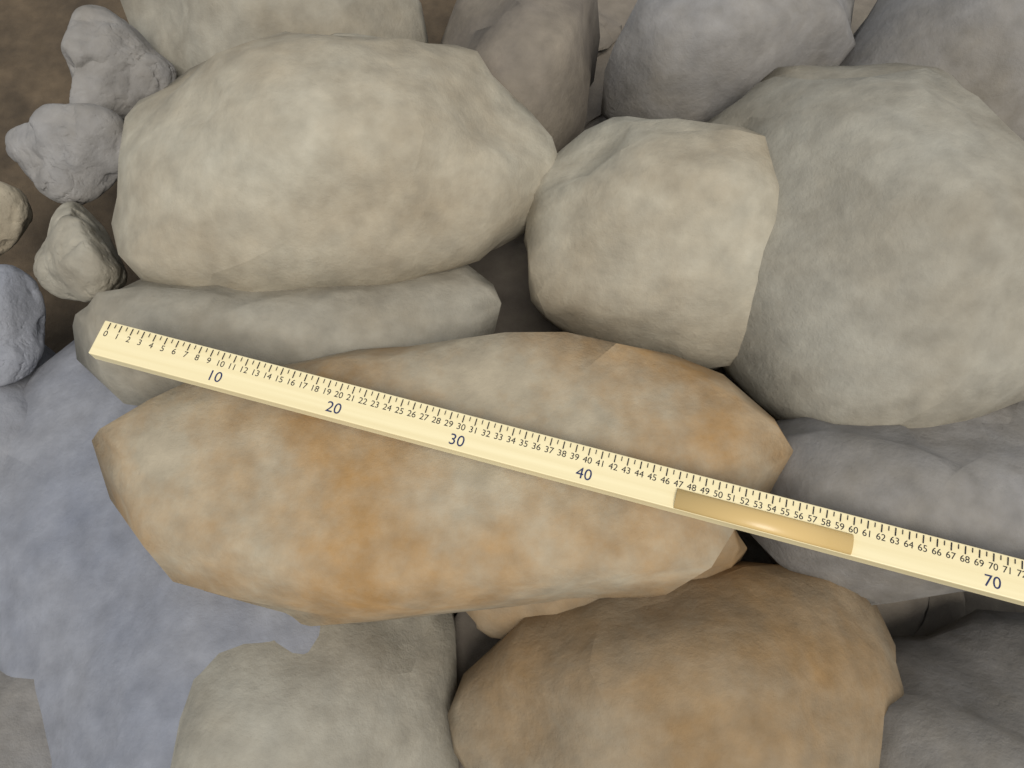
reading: 56.5 (no unit)
